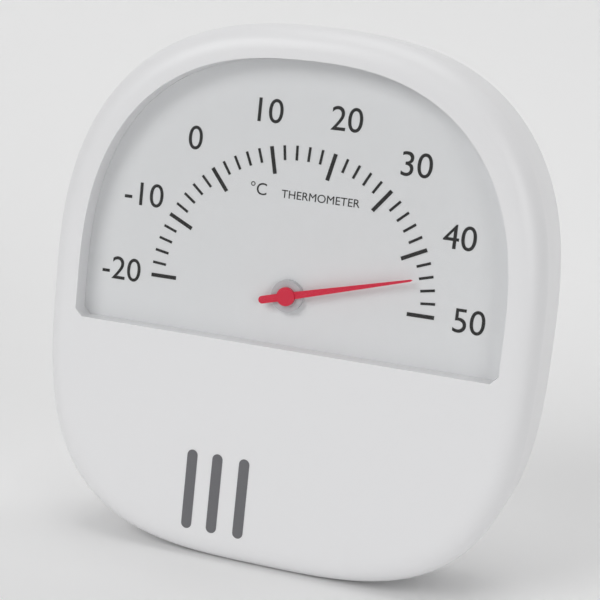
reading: 44 °C
